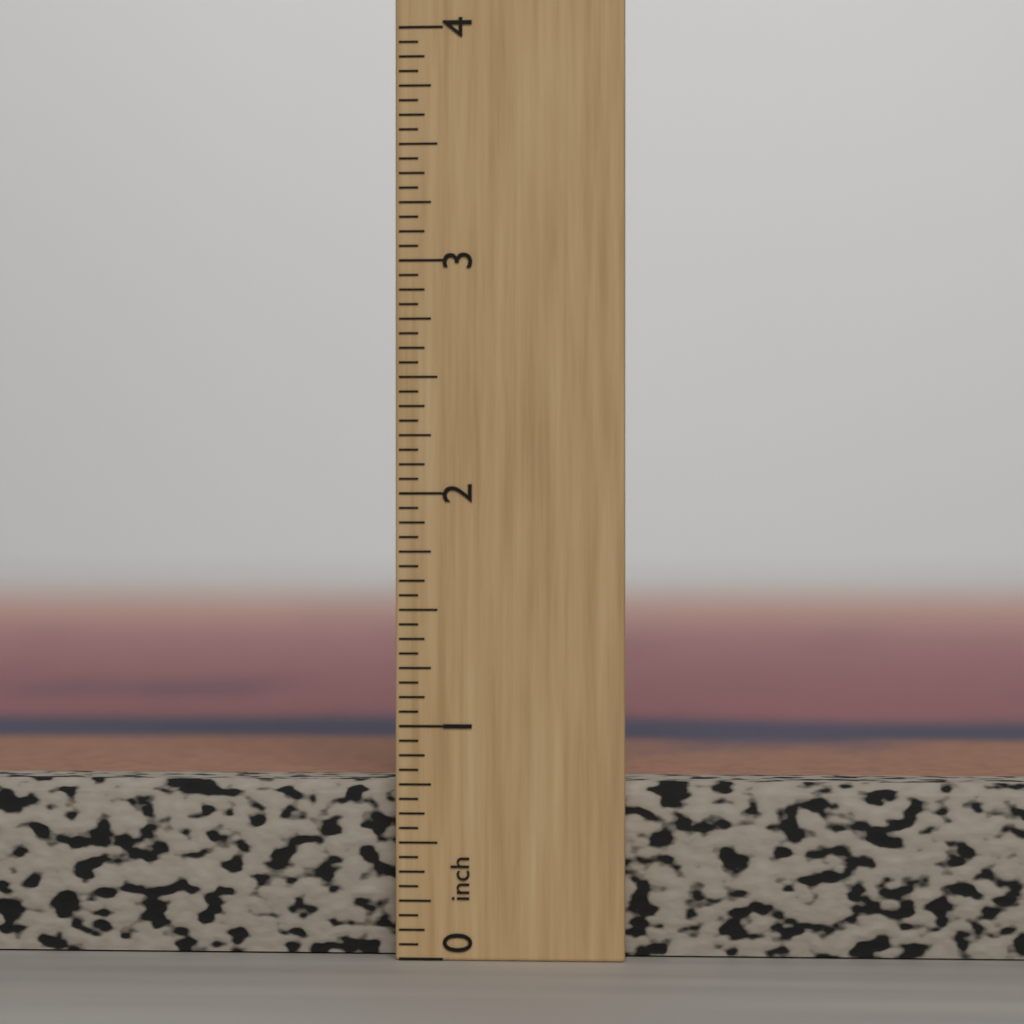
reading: 0.7500 inch
